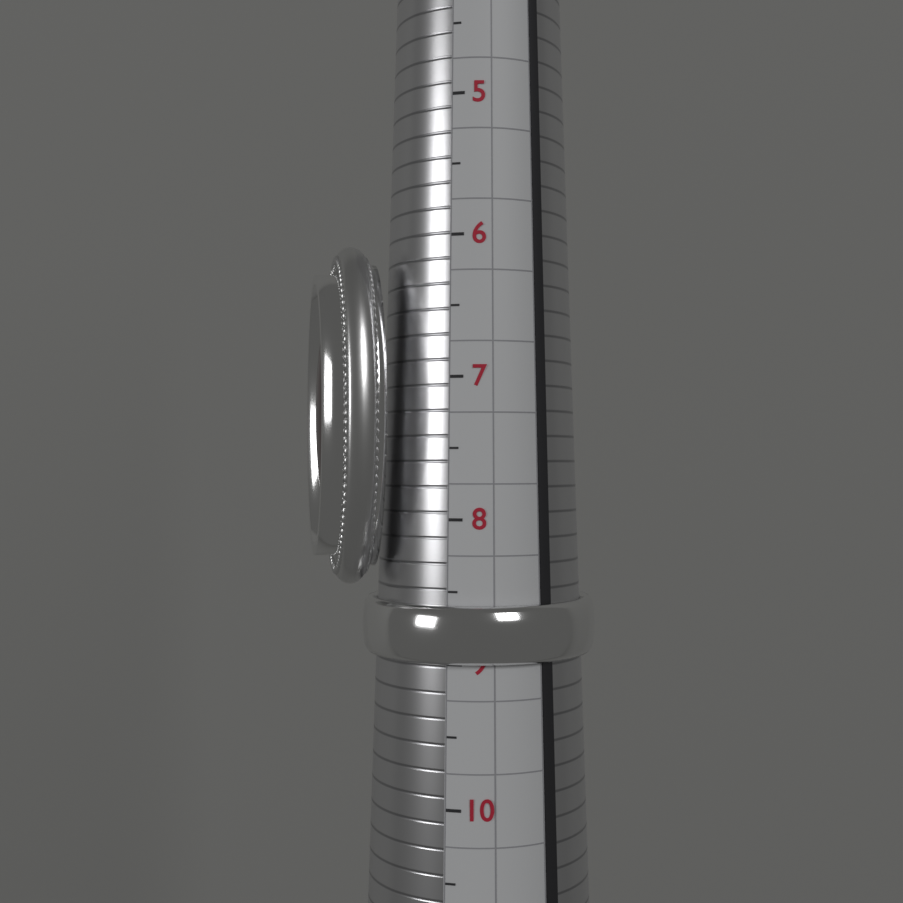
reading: 9.0 (no unit)
